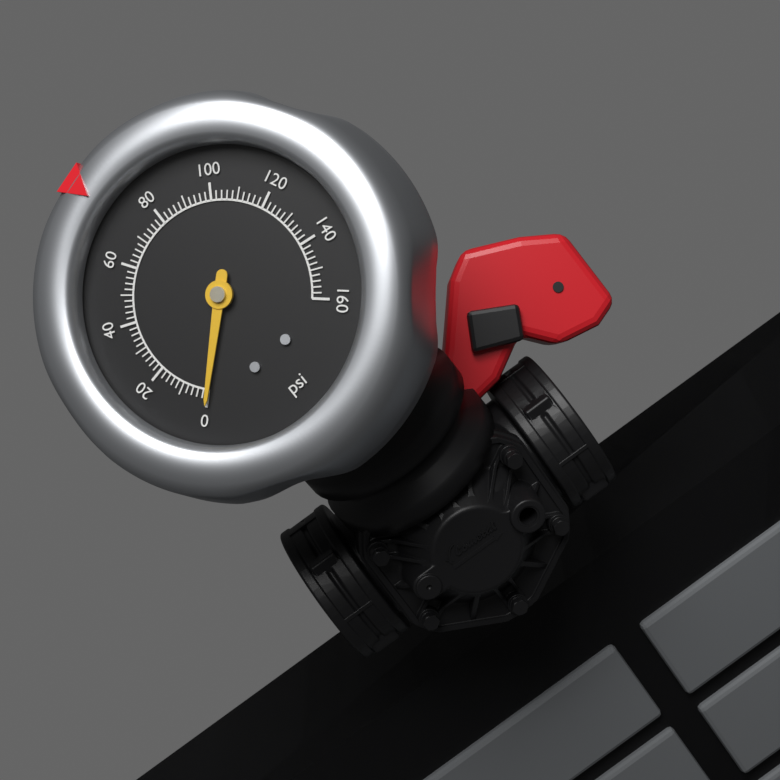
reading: 0 psi
